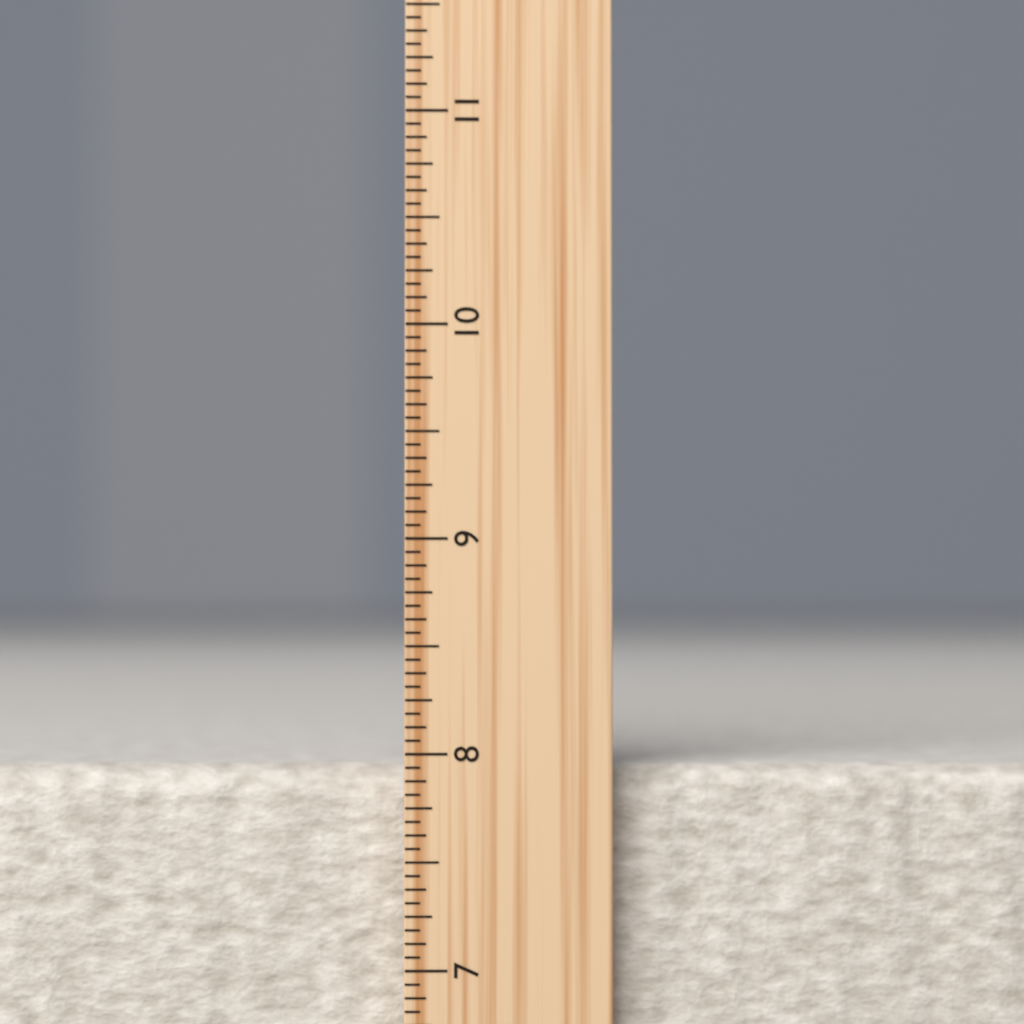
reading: 7.9375 inch
